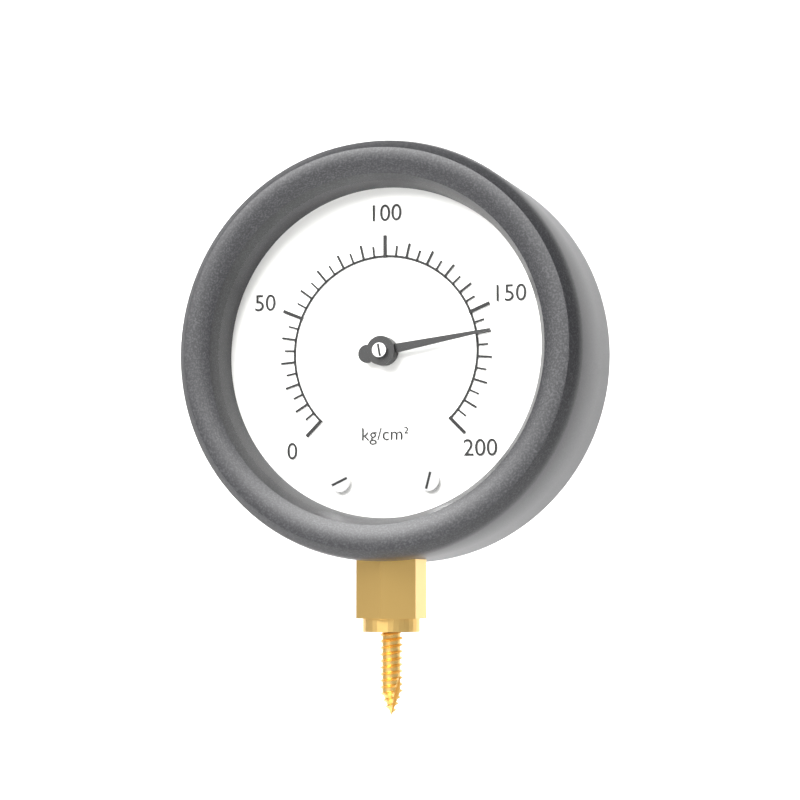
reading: 160 kg/cm²
